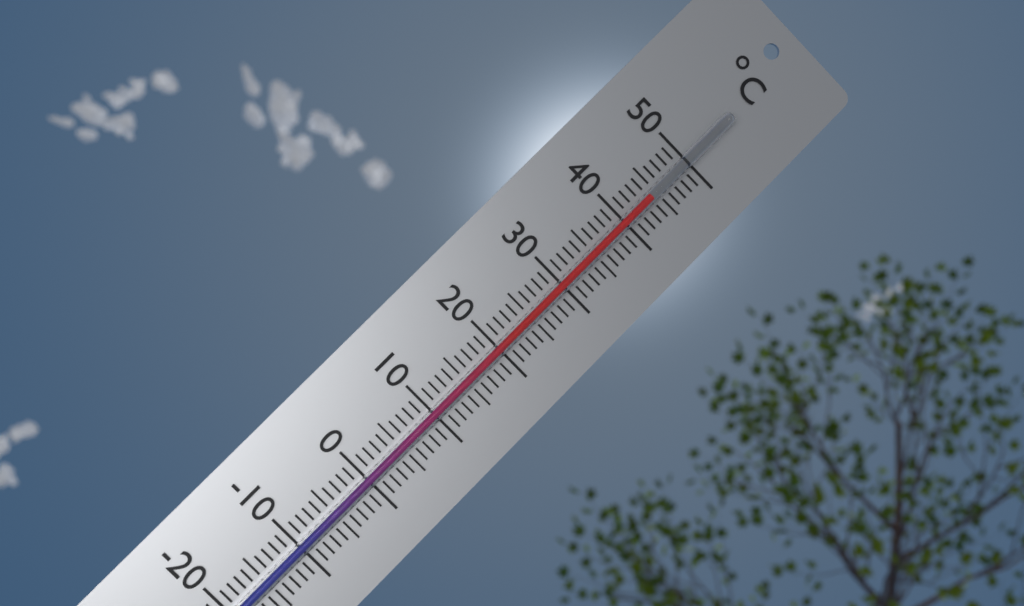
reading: 44 °C
